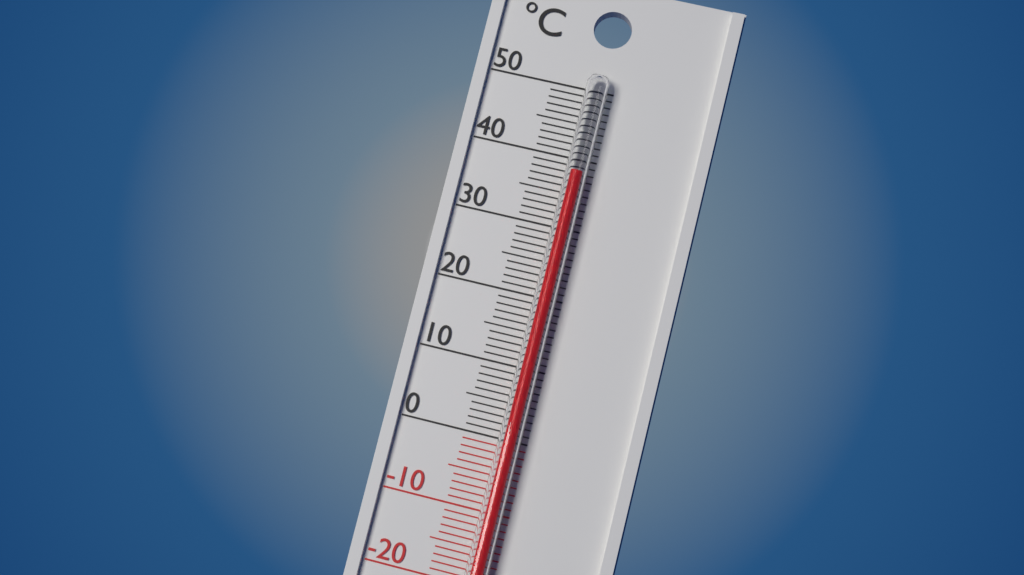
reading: 38 °C
